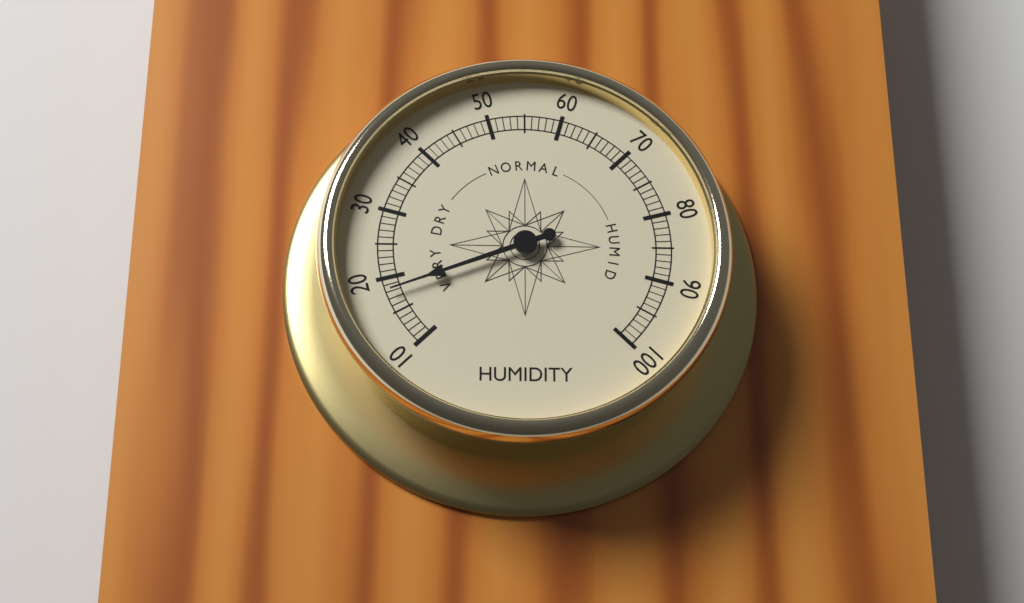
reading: 18 (no unit)
